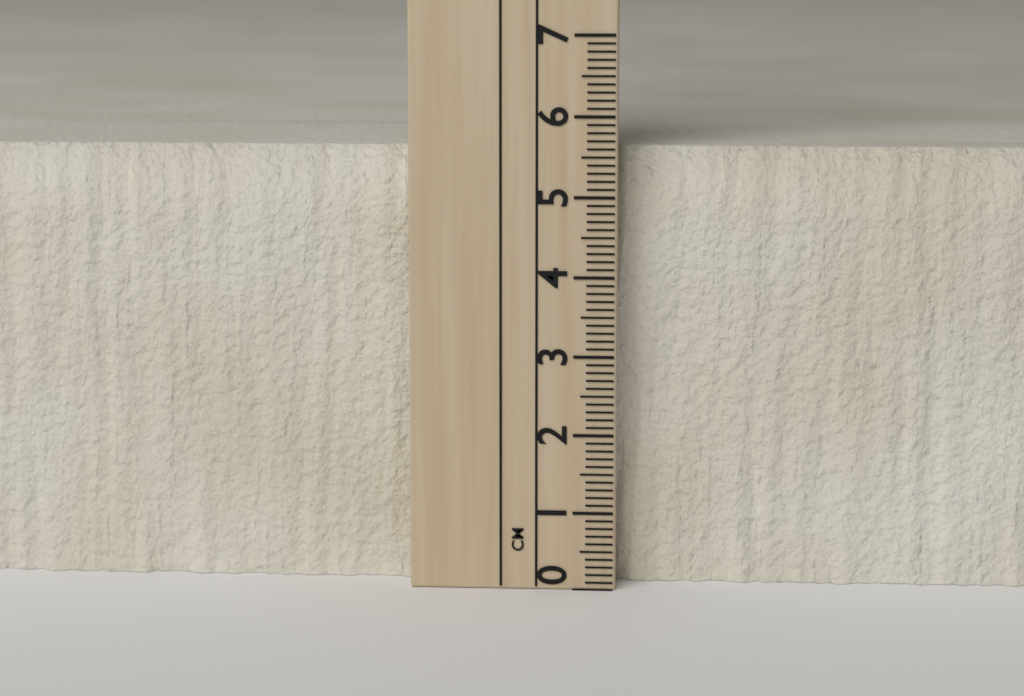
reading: 5.6 cm
